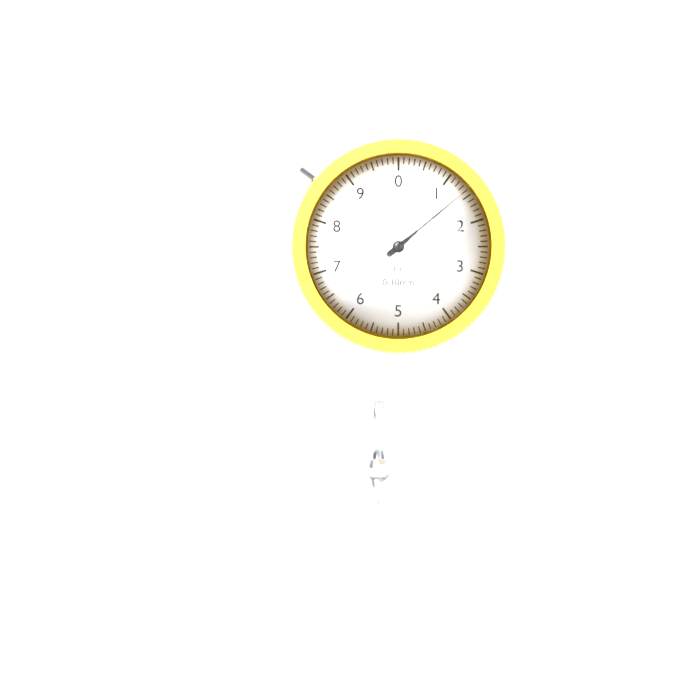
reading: 1.4 mm
